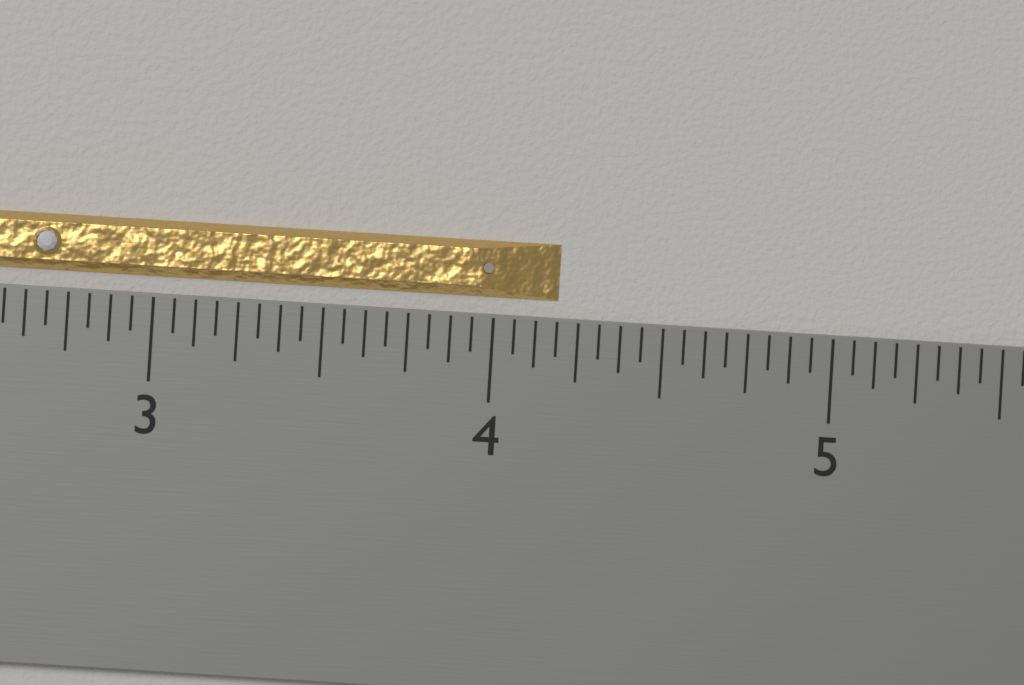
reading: 4.1875 inch
